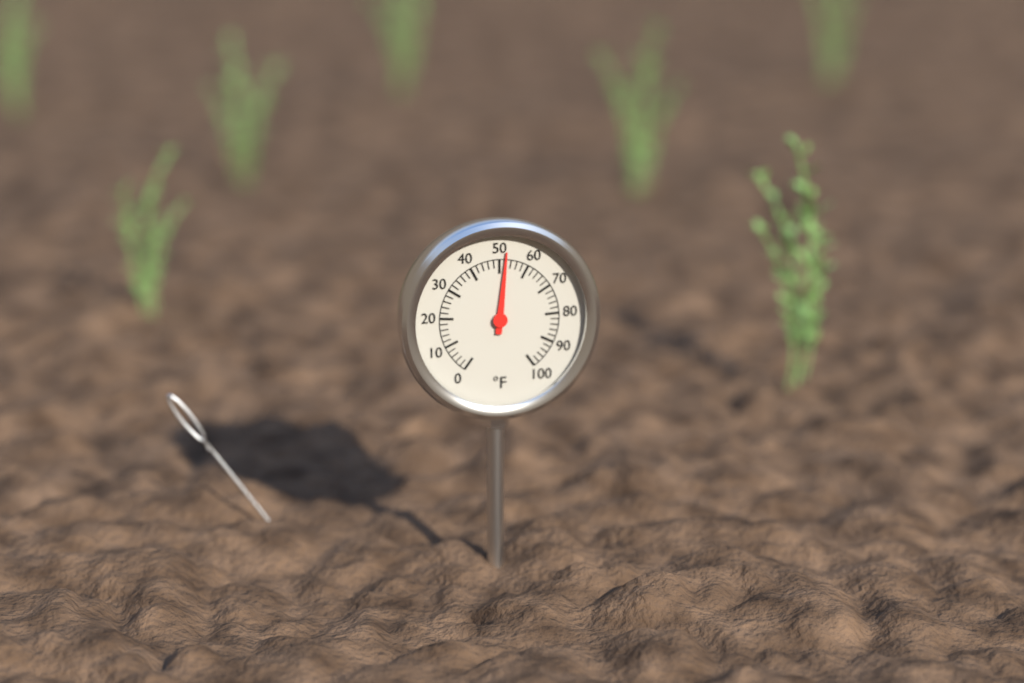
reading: 52 °F
